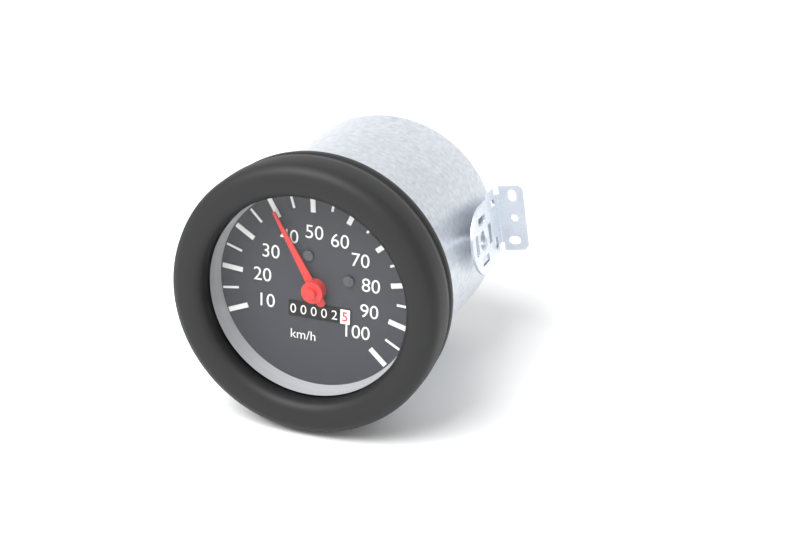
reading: 40 km/h
